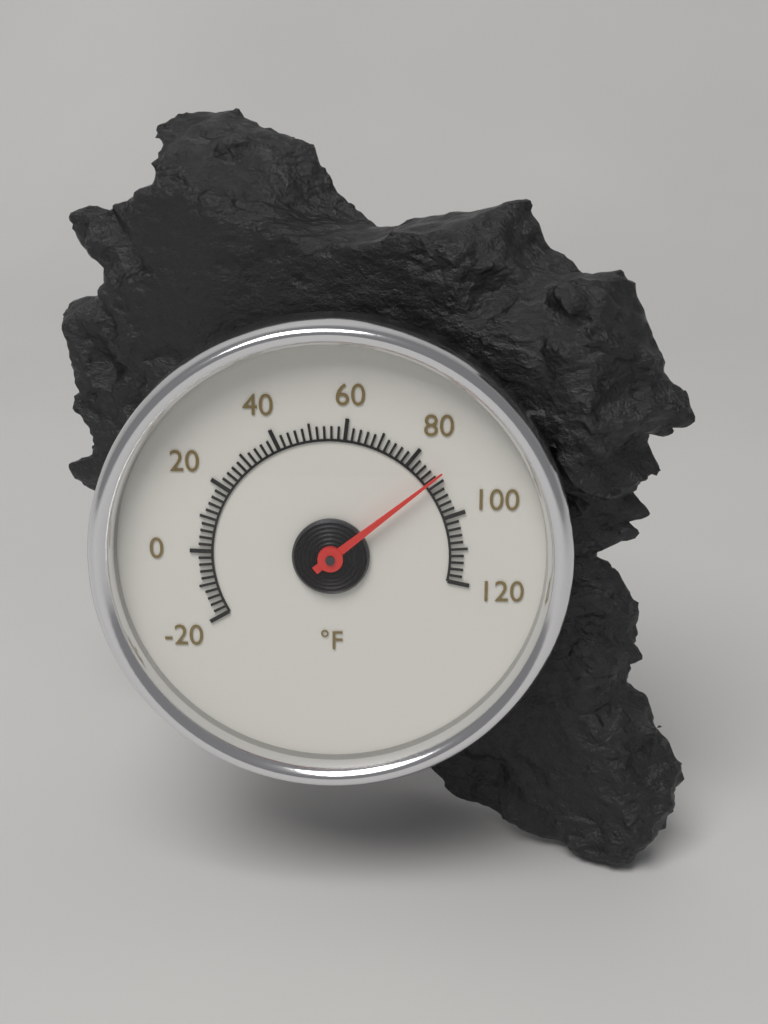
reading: 88 °F
